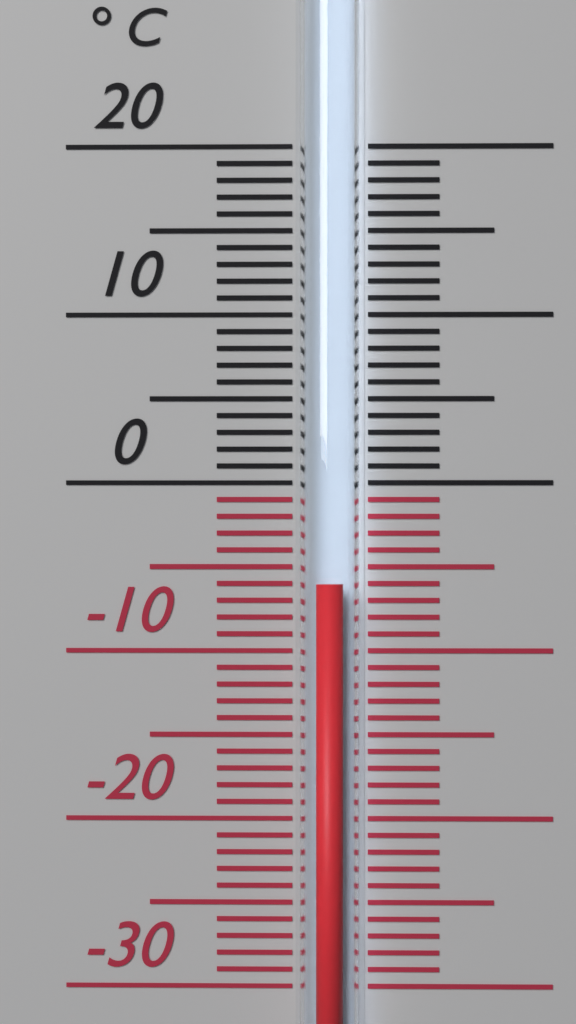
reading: -6 °C
